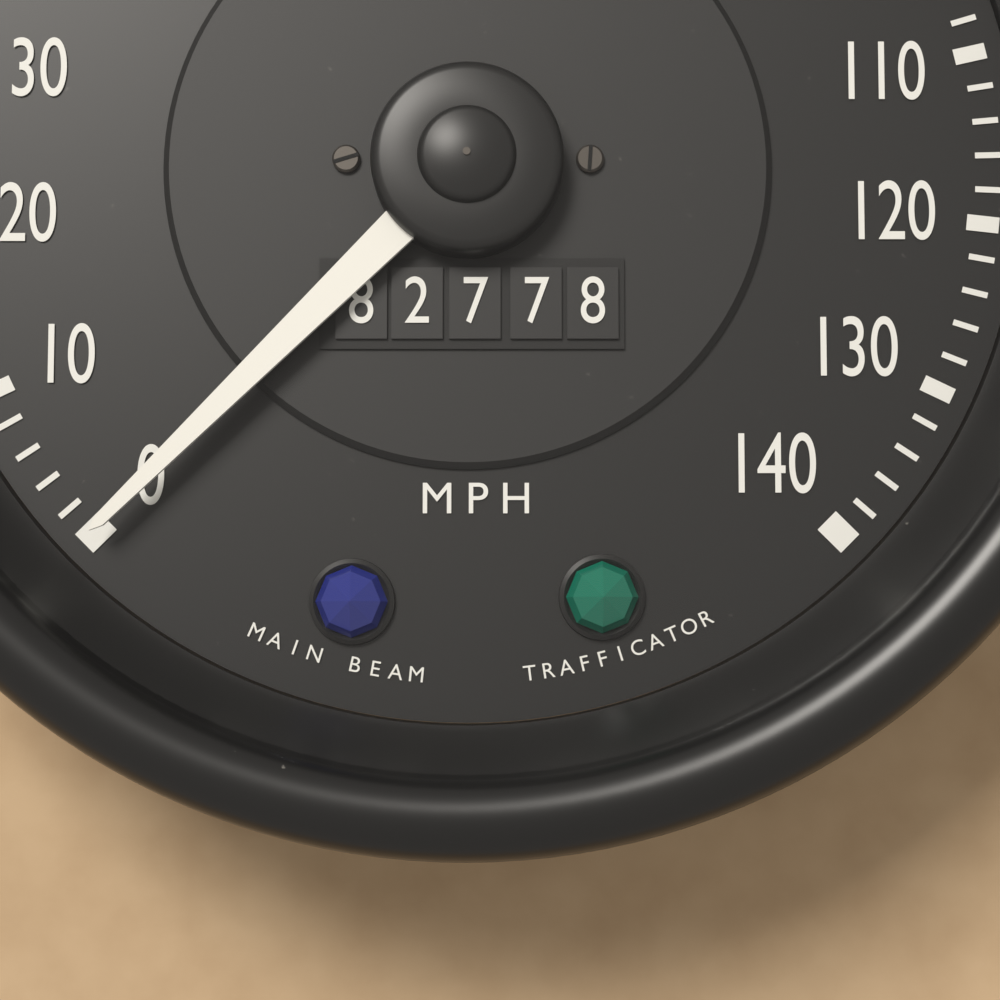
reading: 0 mph
